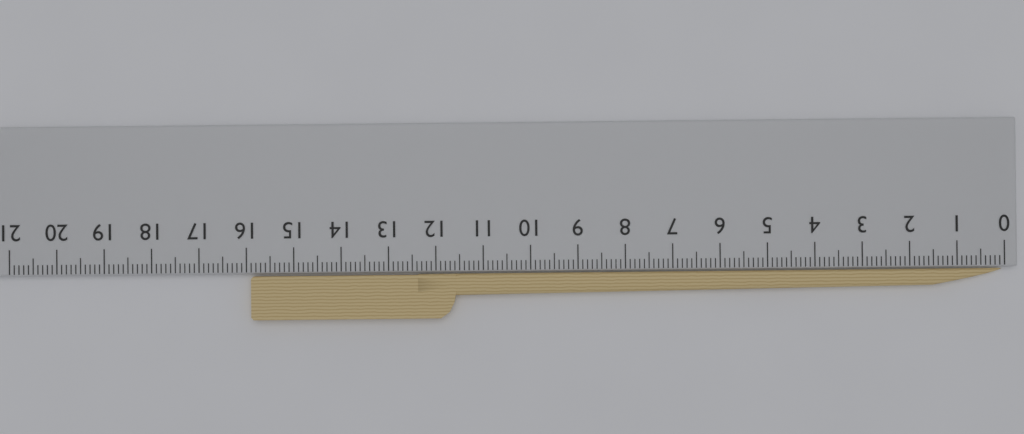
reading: 15.9 cm
